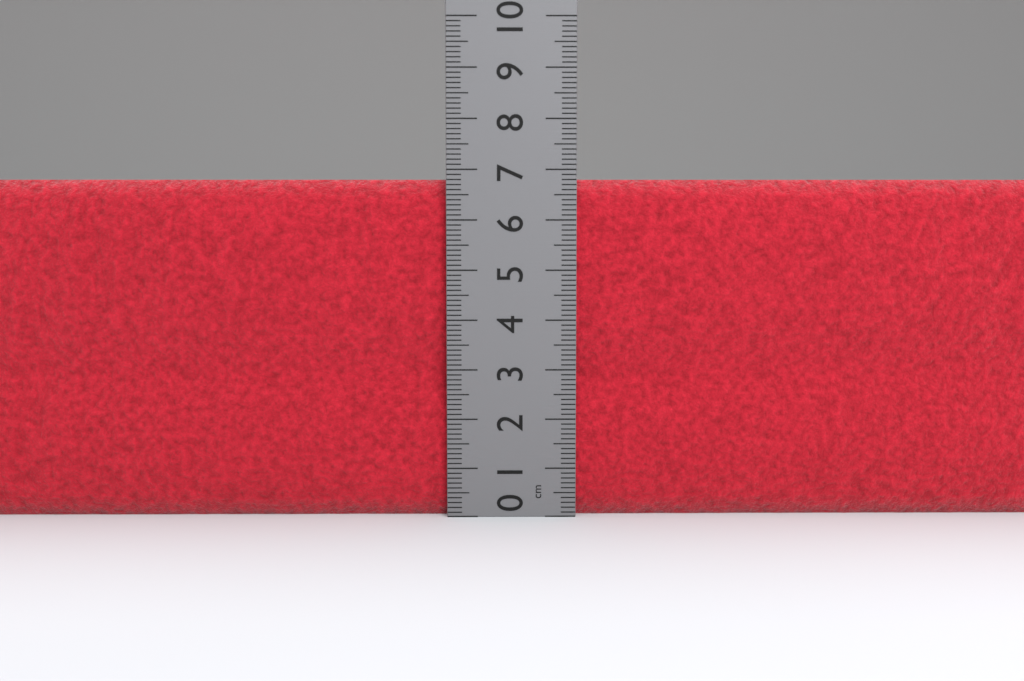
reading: 6.8 cm
